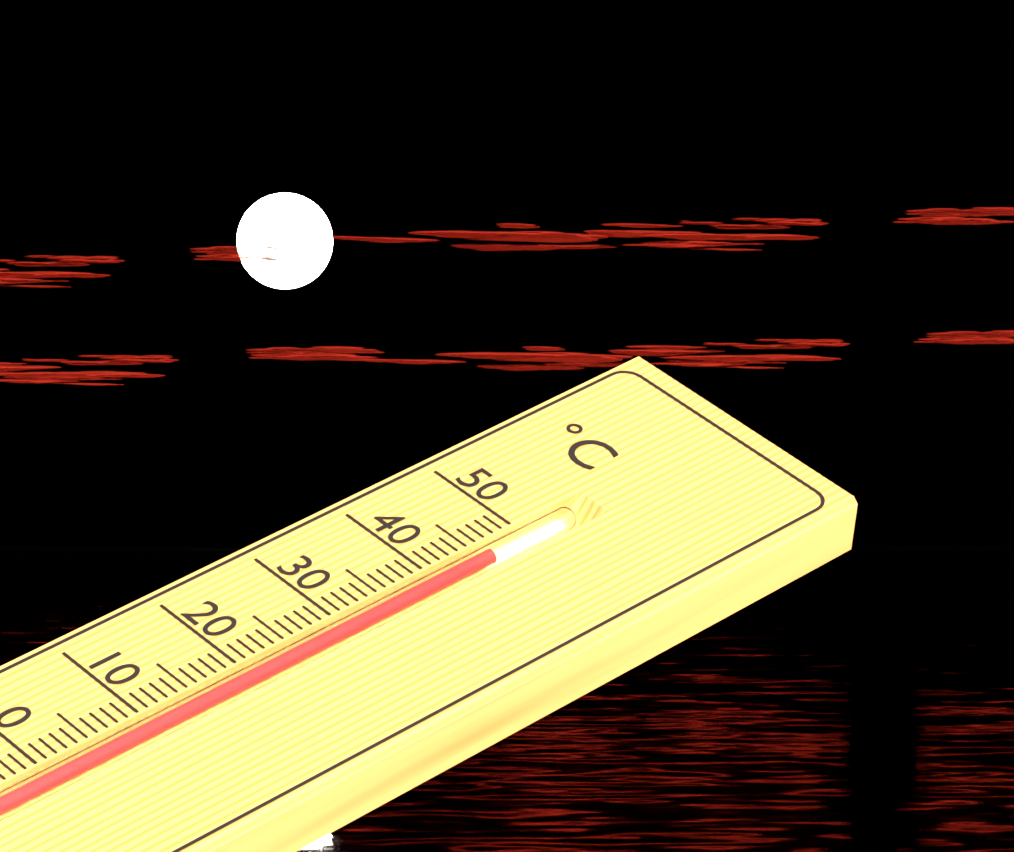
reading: 46 °C
